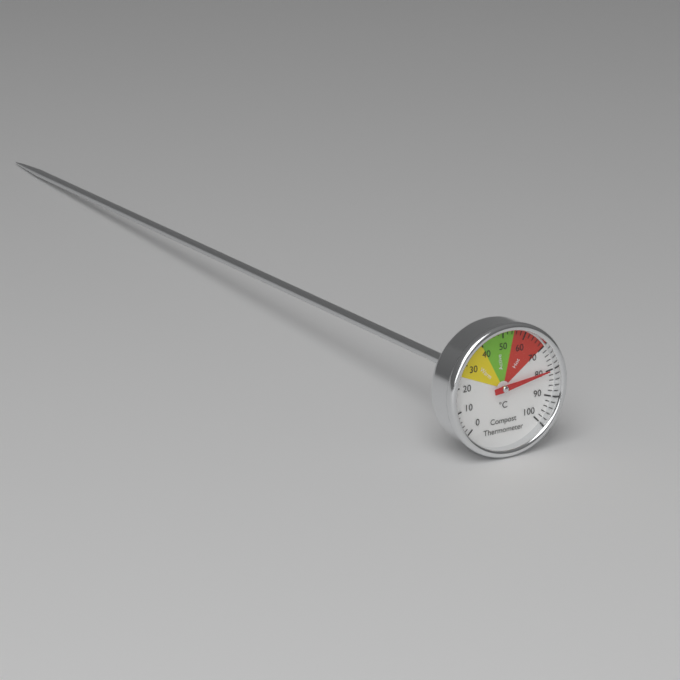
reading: 80 °C
